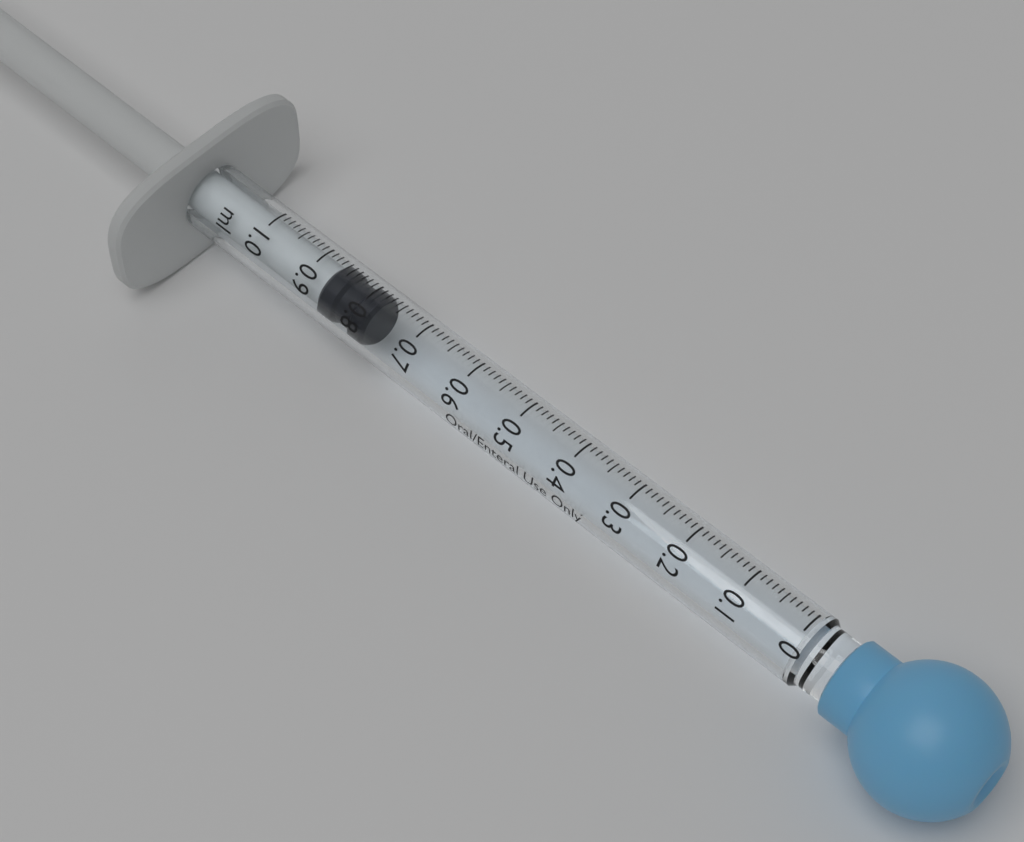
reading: 0.78 ml
